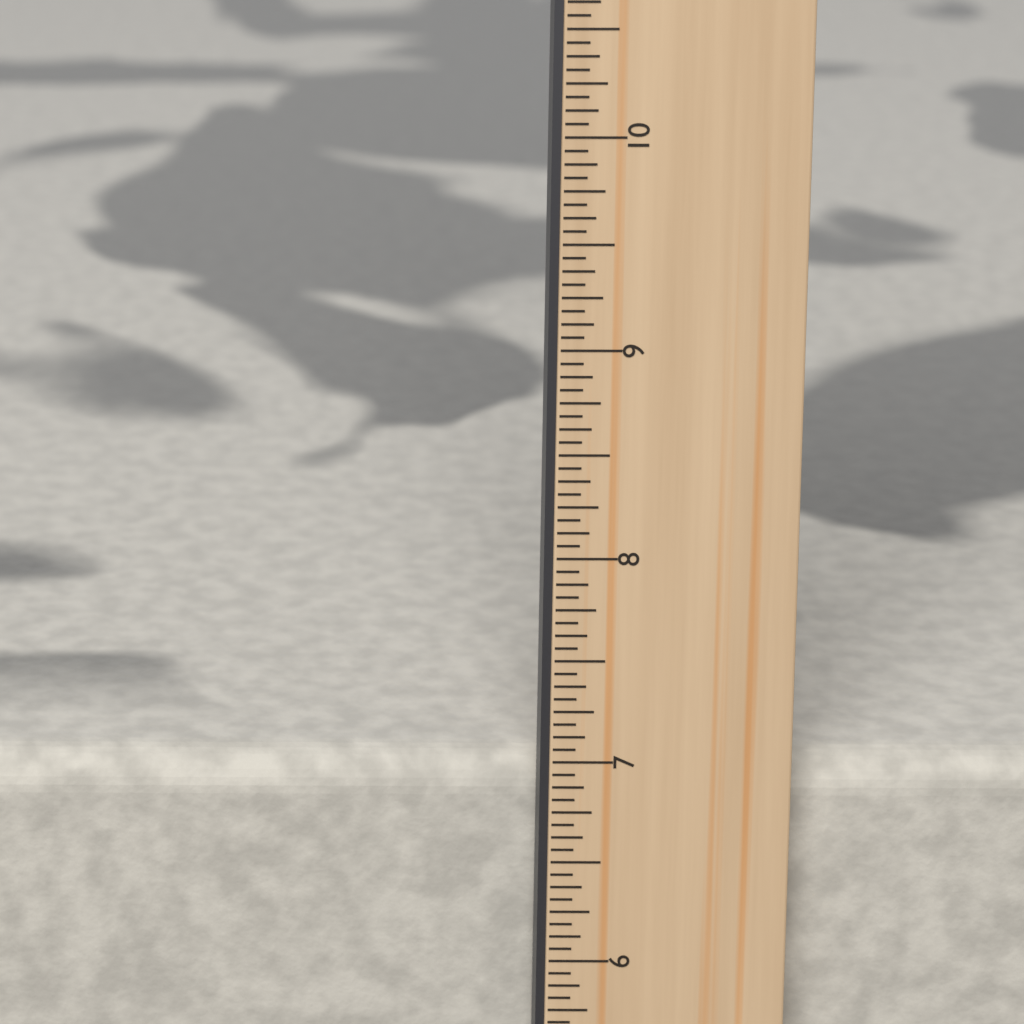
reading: 6.9375 in
